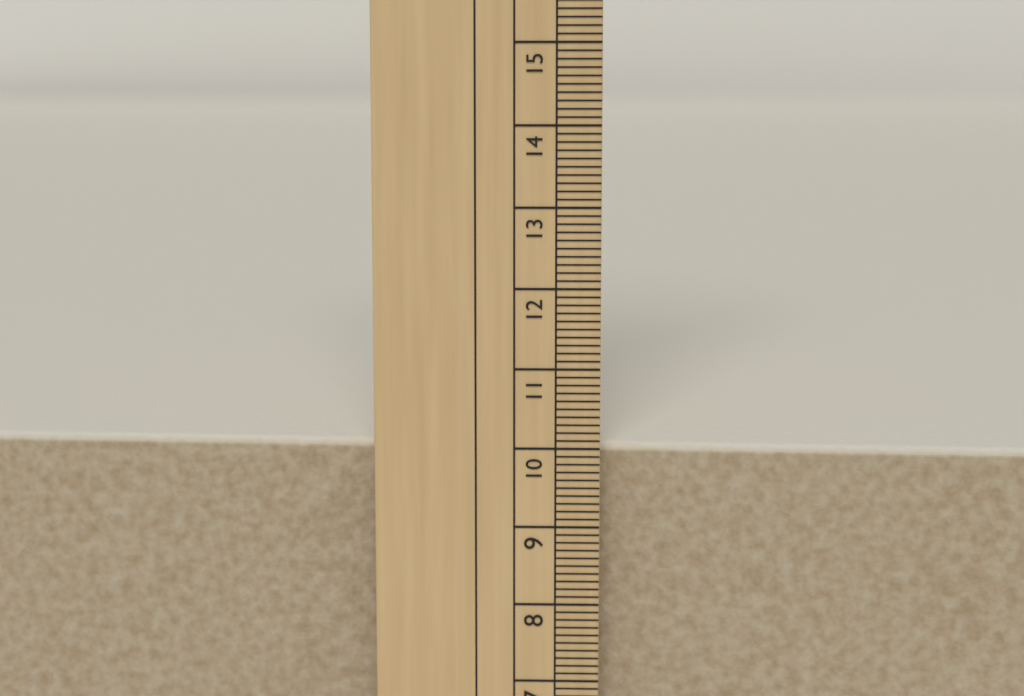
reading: 10.0 cm
